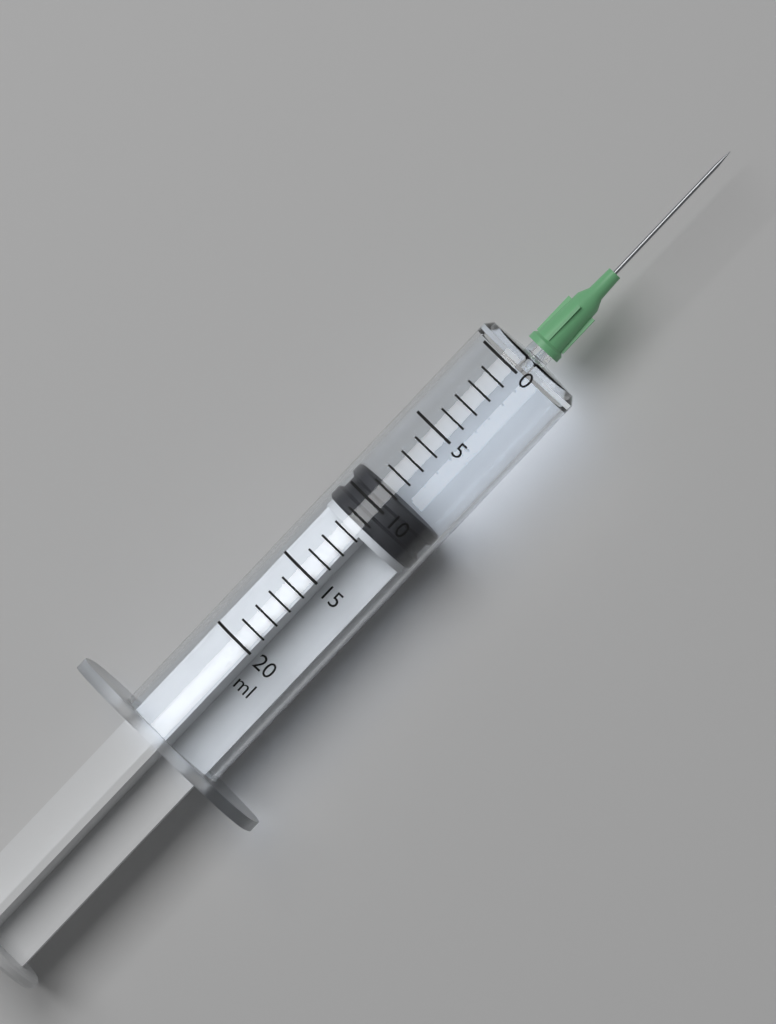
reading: 9 ml
